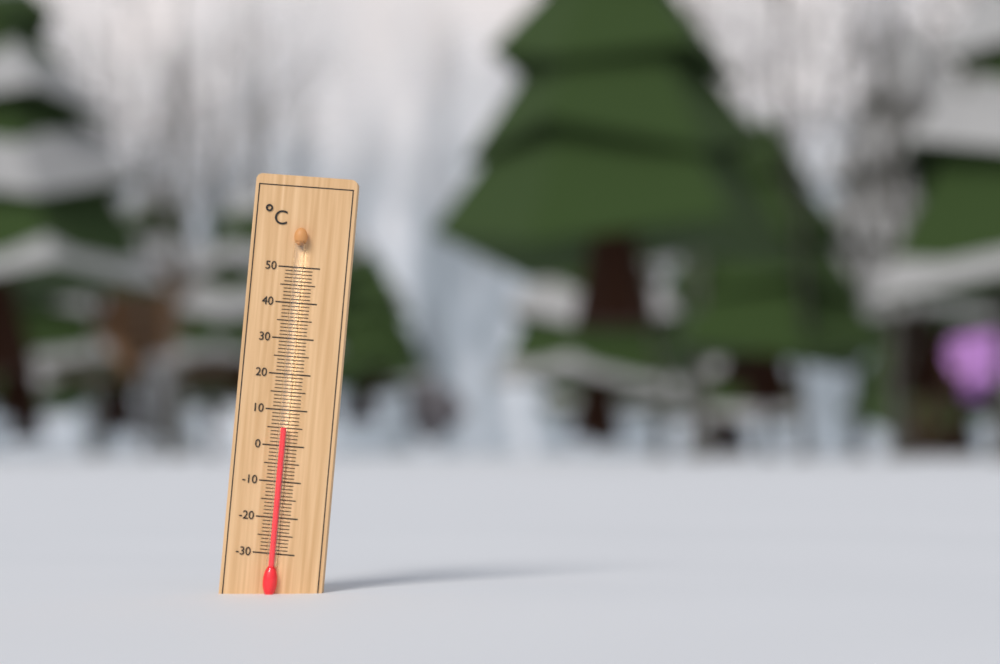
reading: 5 °C
